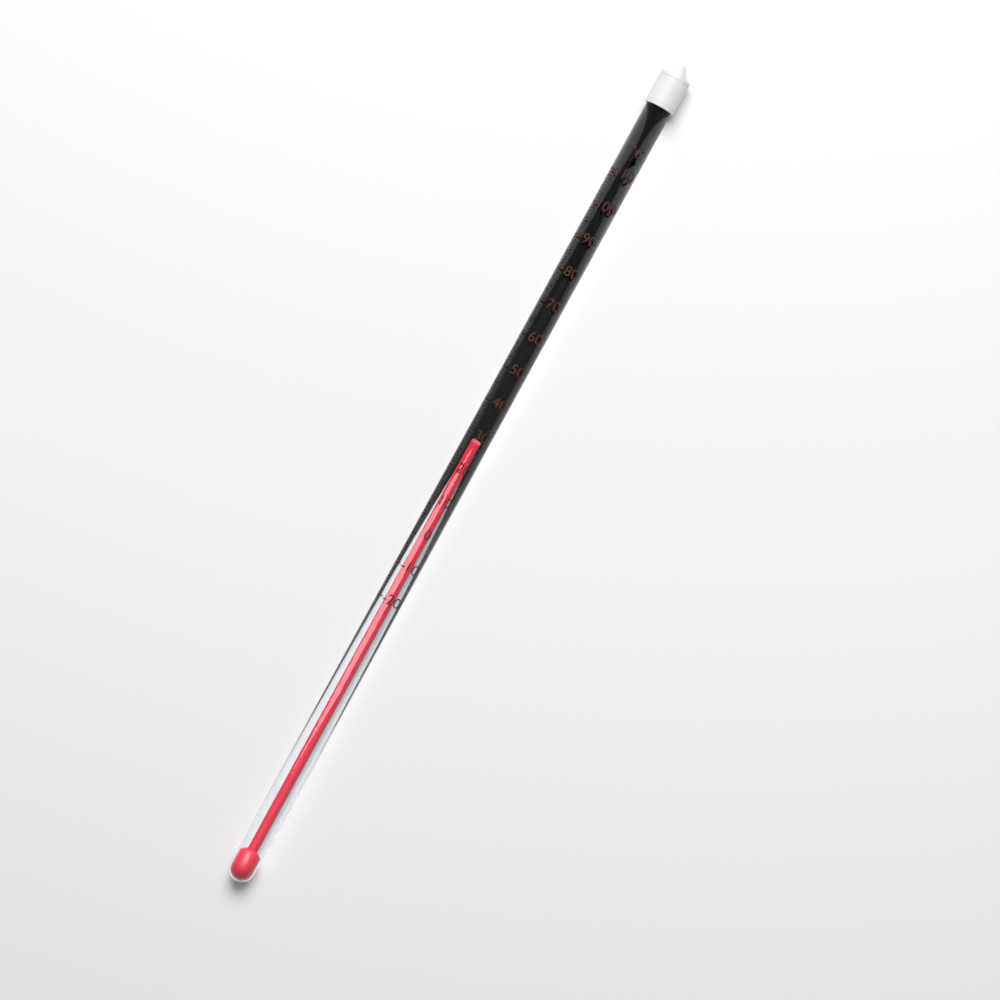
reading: 27 °C
